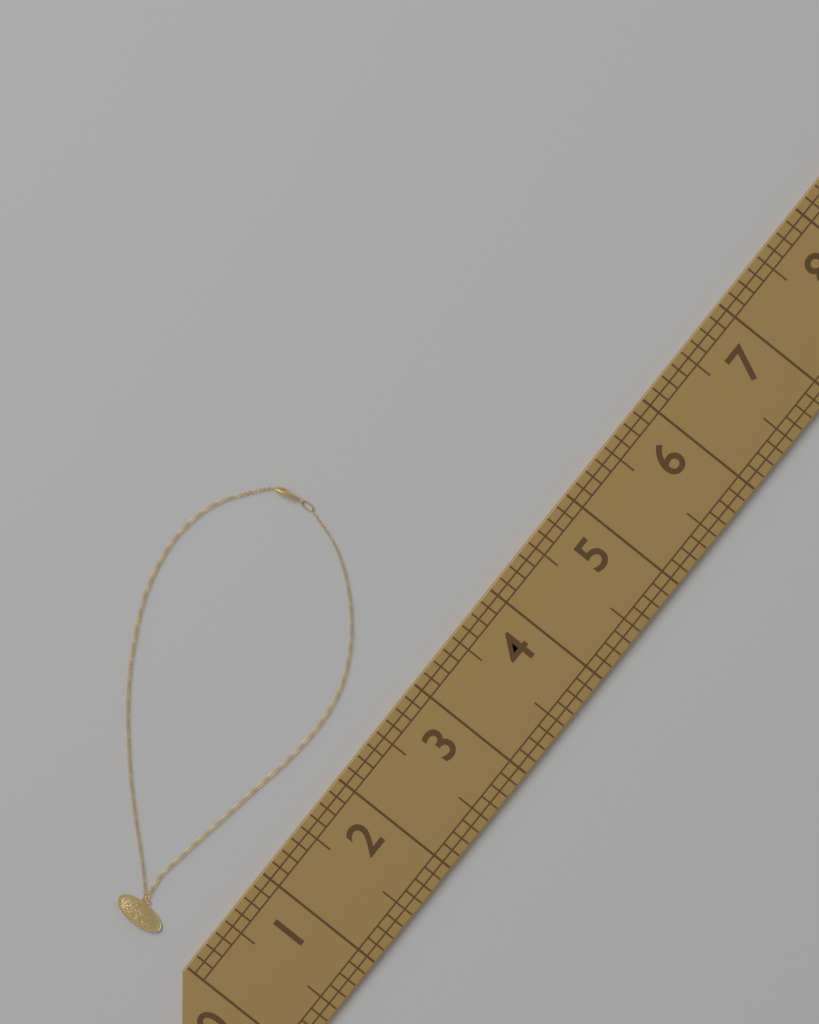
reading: 3.625 (no unit)
